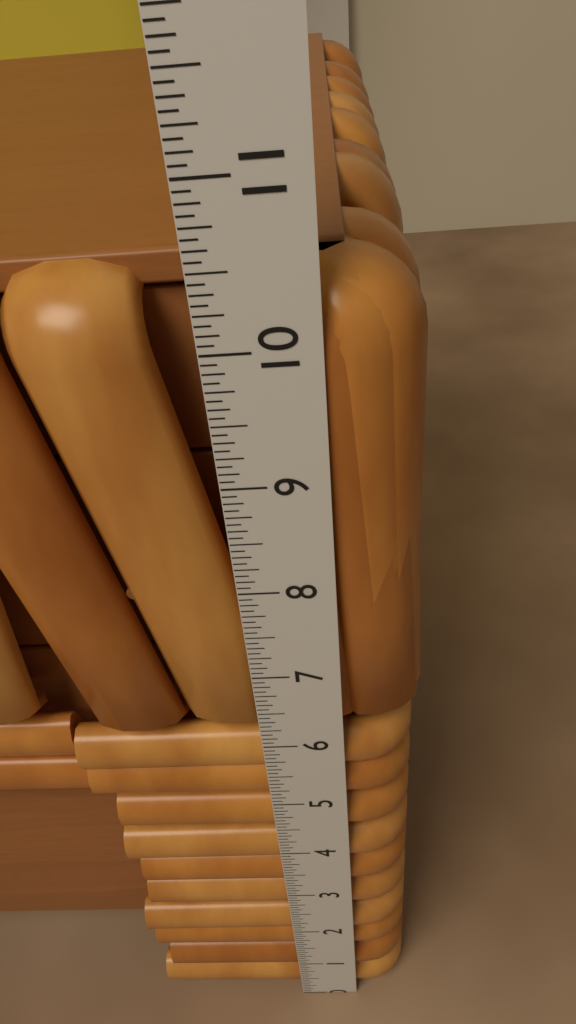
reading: 10.4375 in
